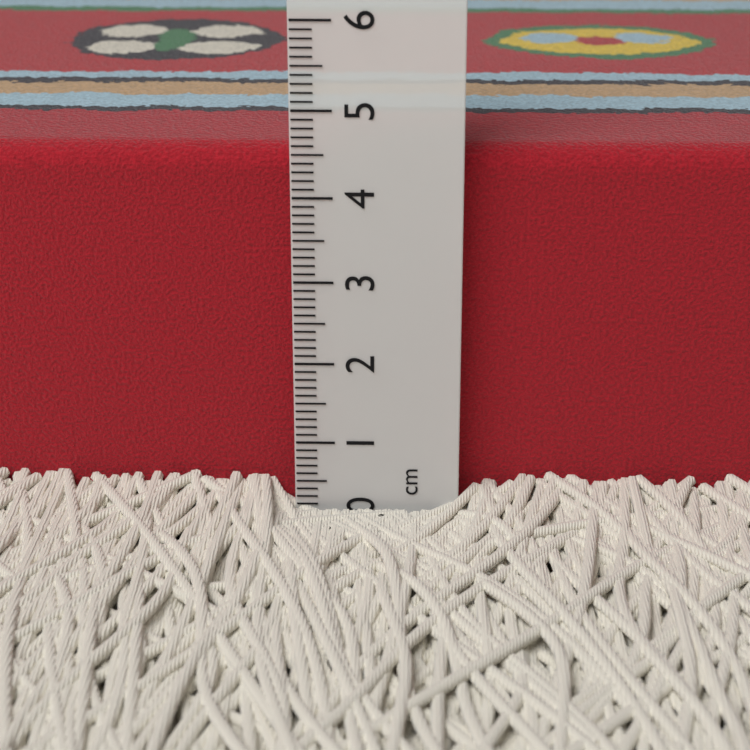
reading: 4.5 cm
